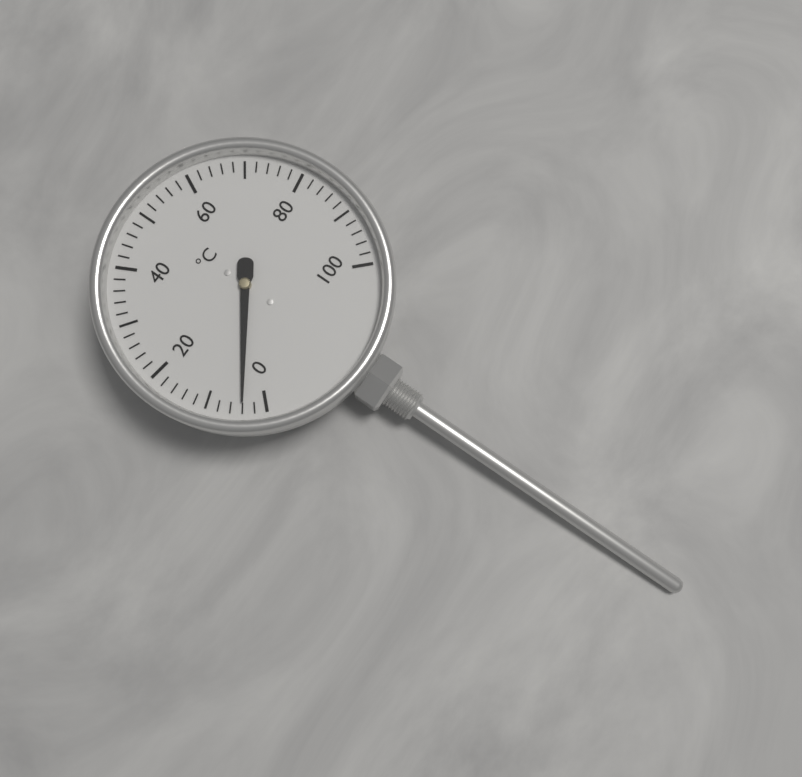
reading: 4 °C
